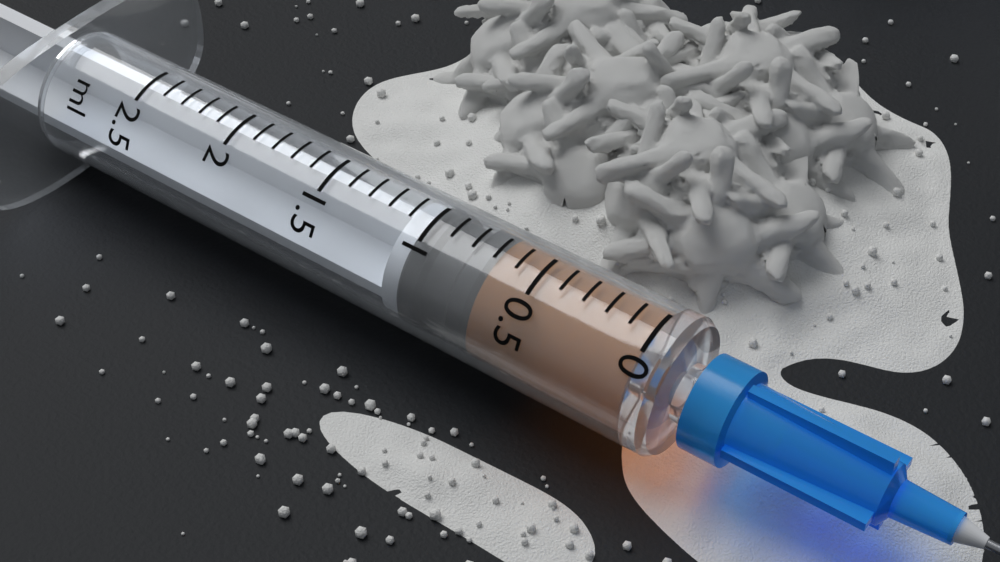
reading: 0.7 ml
